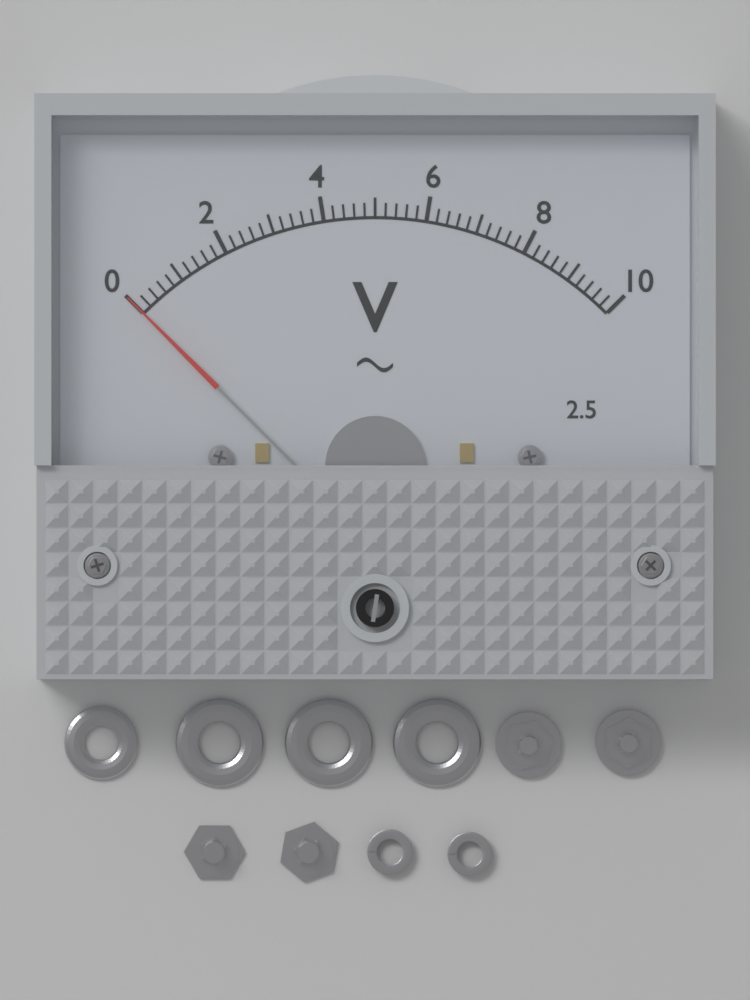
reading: 0.0 V
